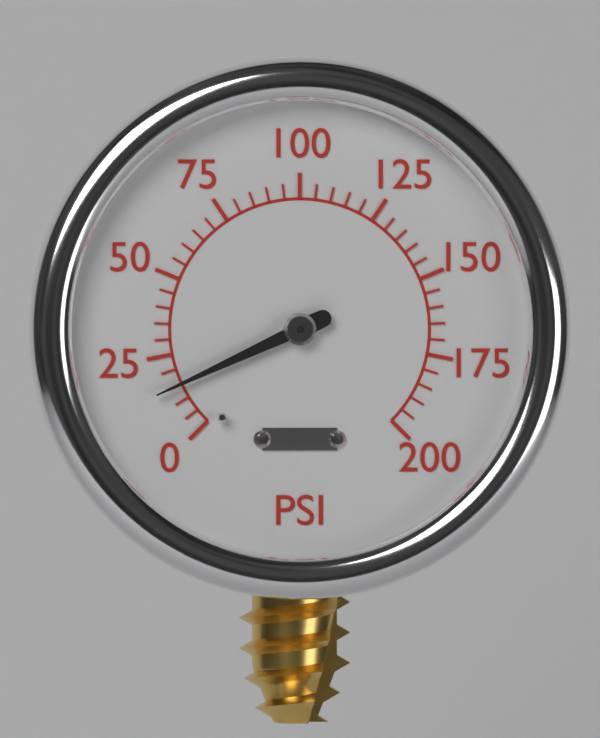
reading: 15 psi
